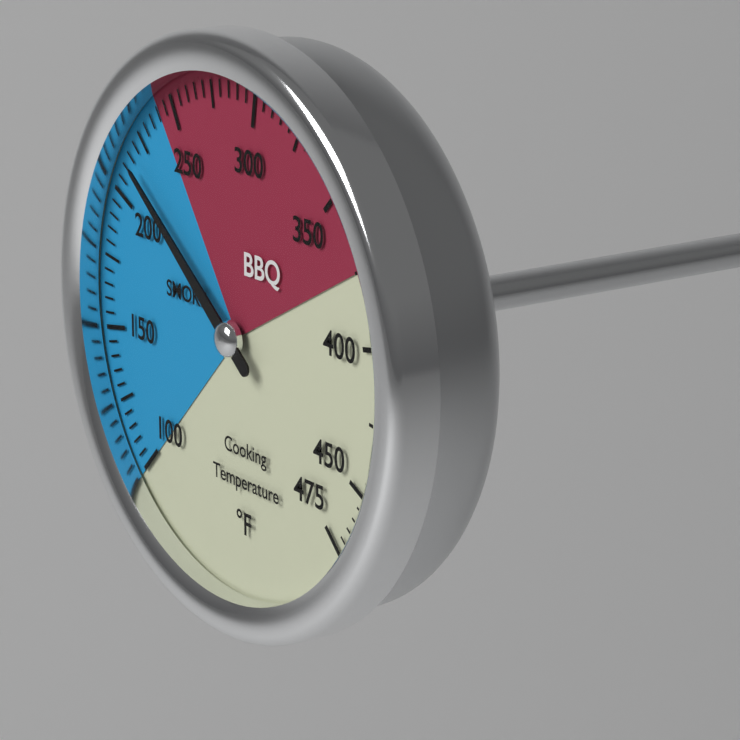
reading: 215 °F
